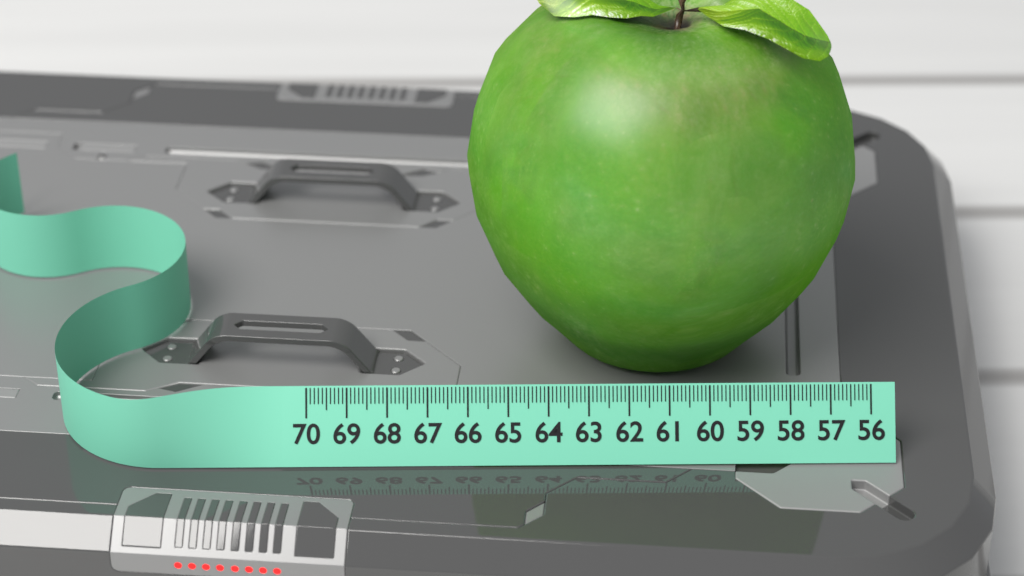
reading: 66.0 (no unit)
